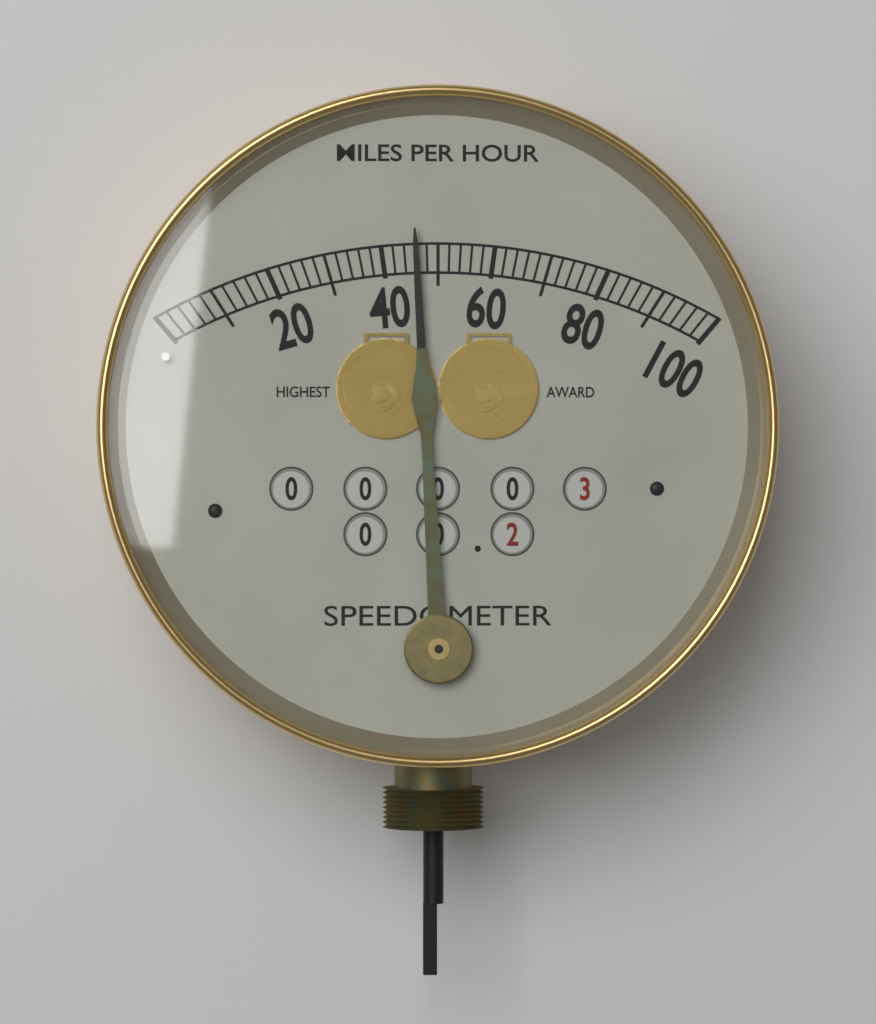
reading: 46 mph
